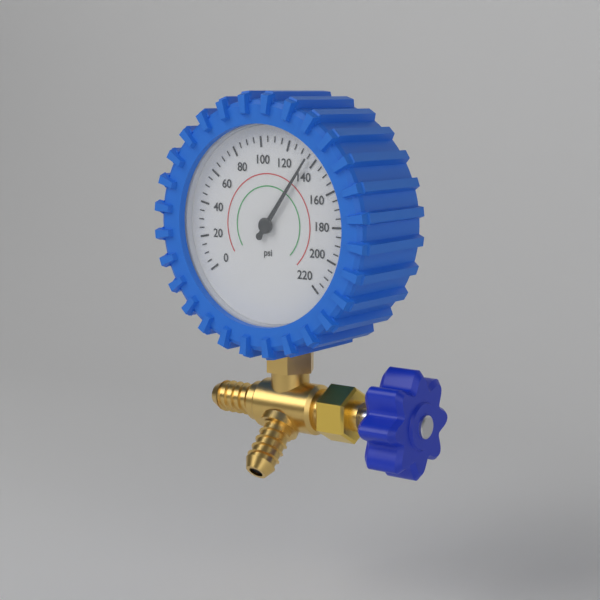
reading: 135 psi
